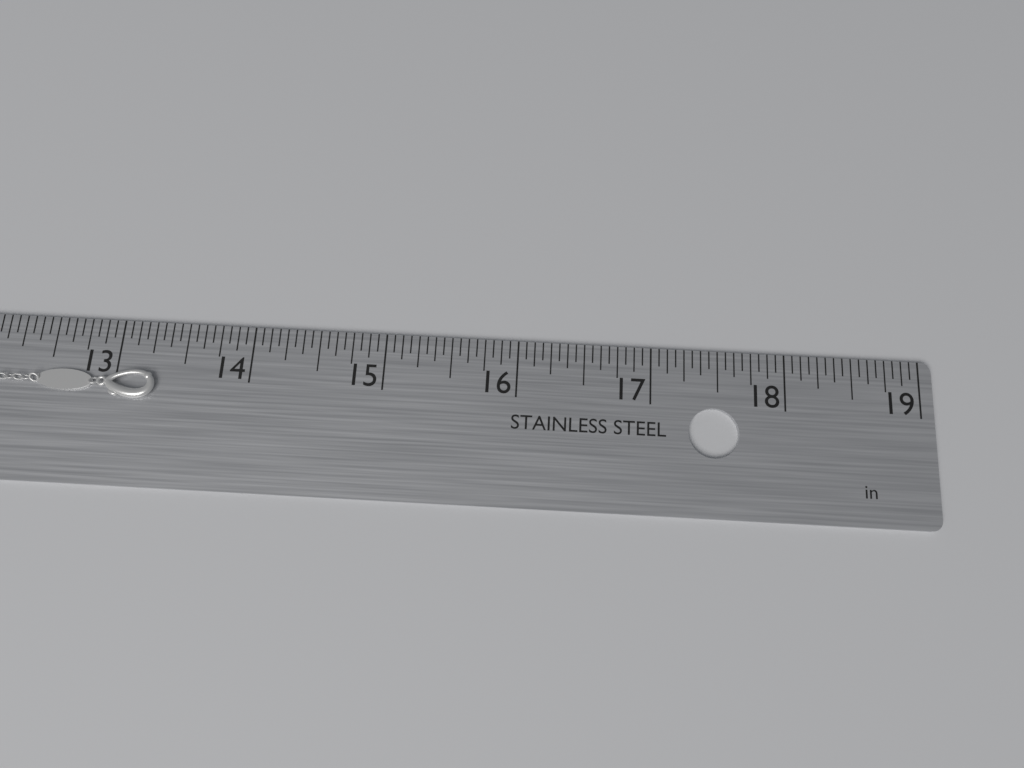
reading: 13.3125 in
